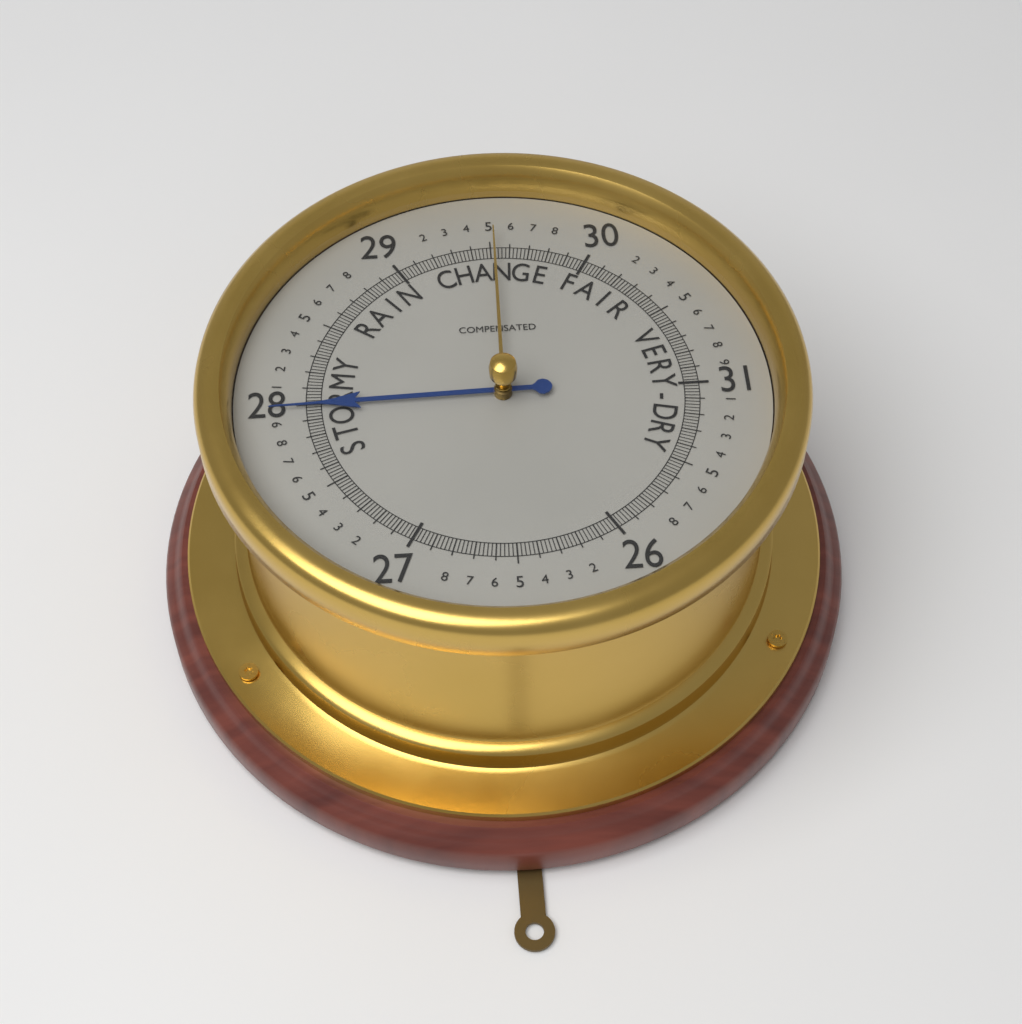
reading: 27.98 (no unit)
